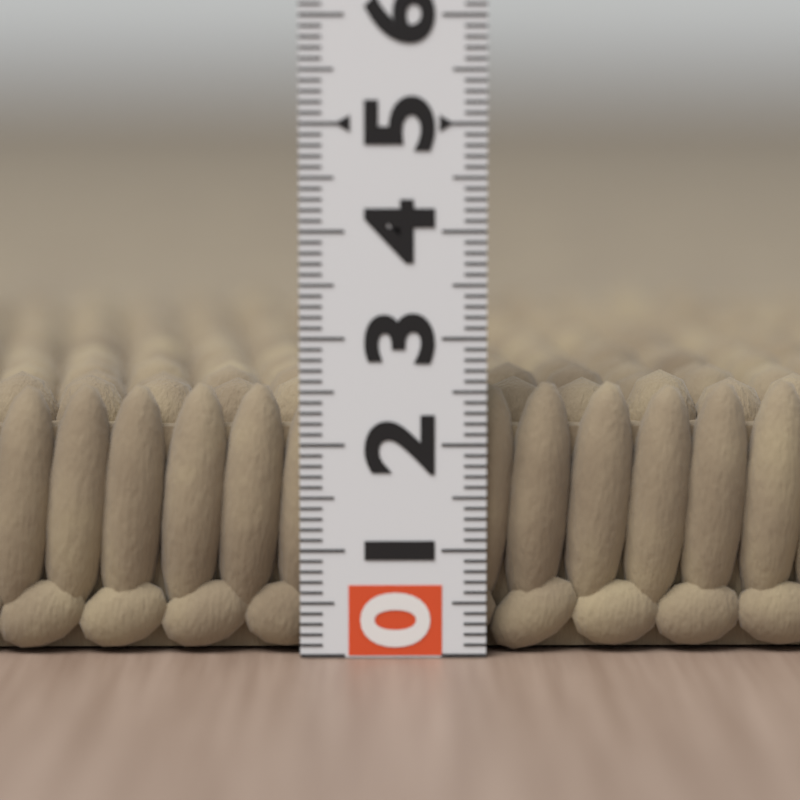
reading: 2.6 (no unit)
